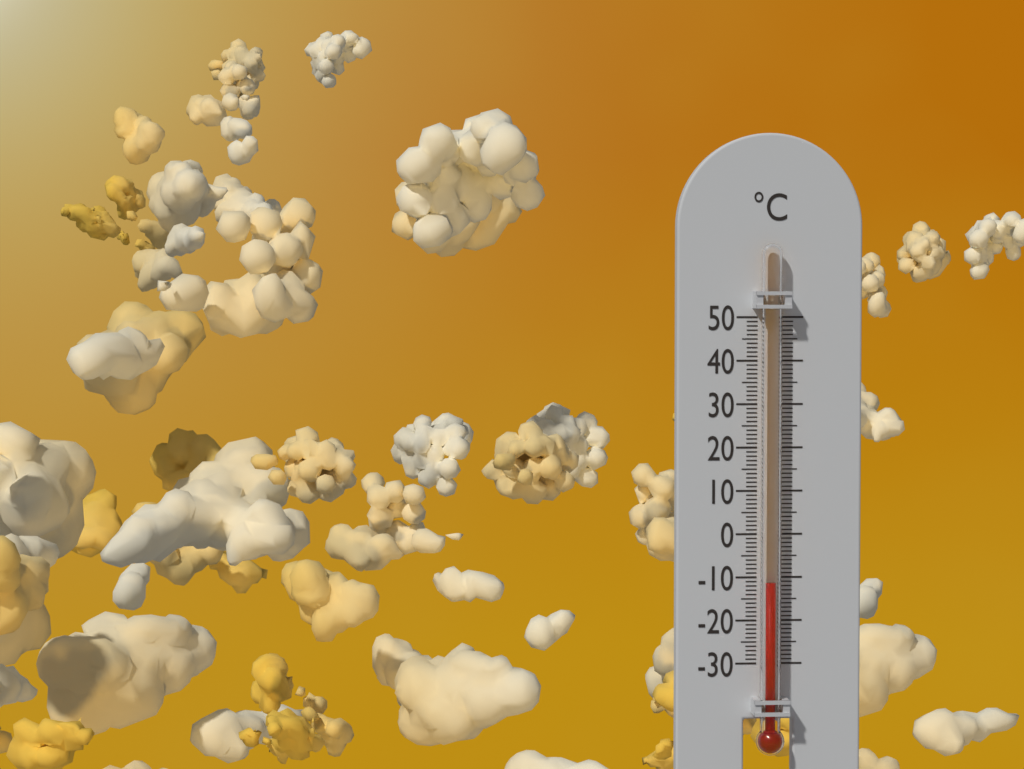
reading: -11 °C
